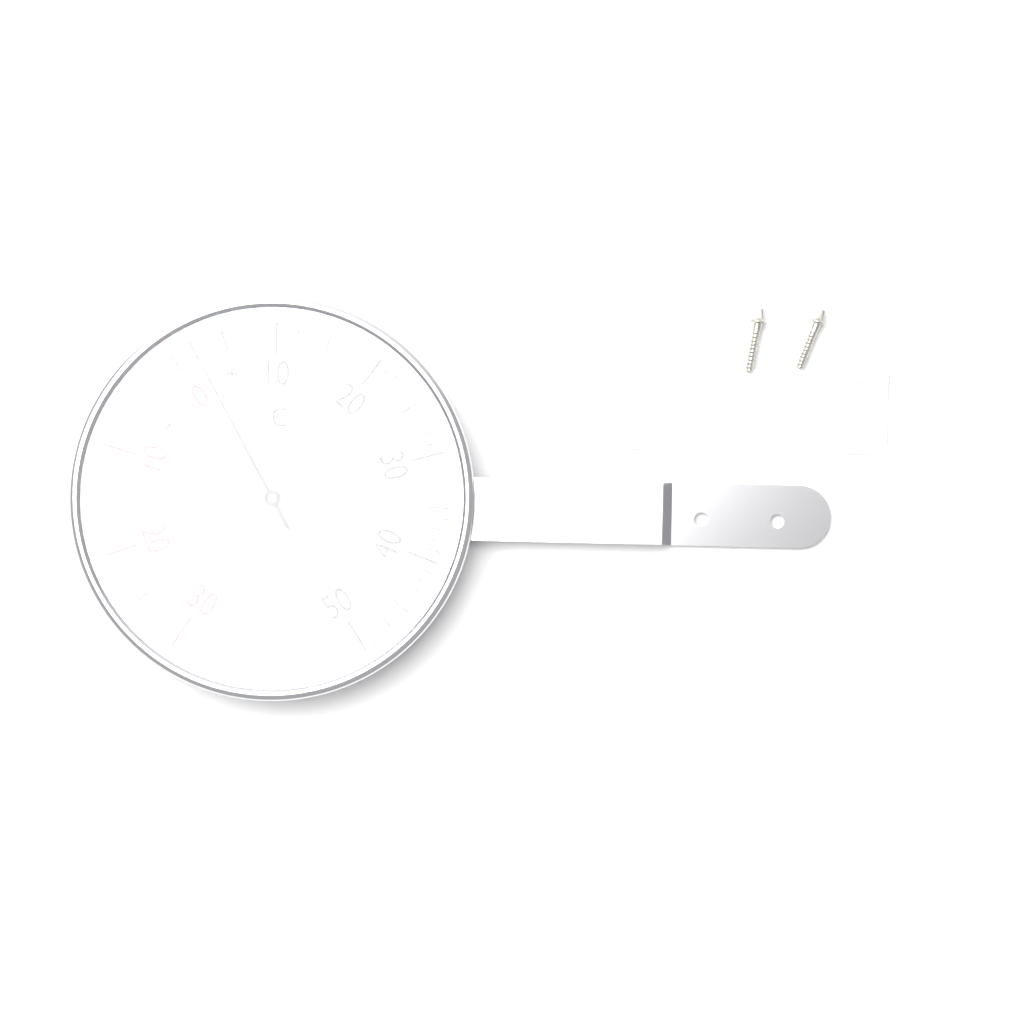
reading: 2 °C
